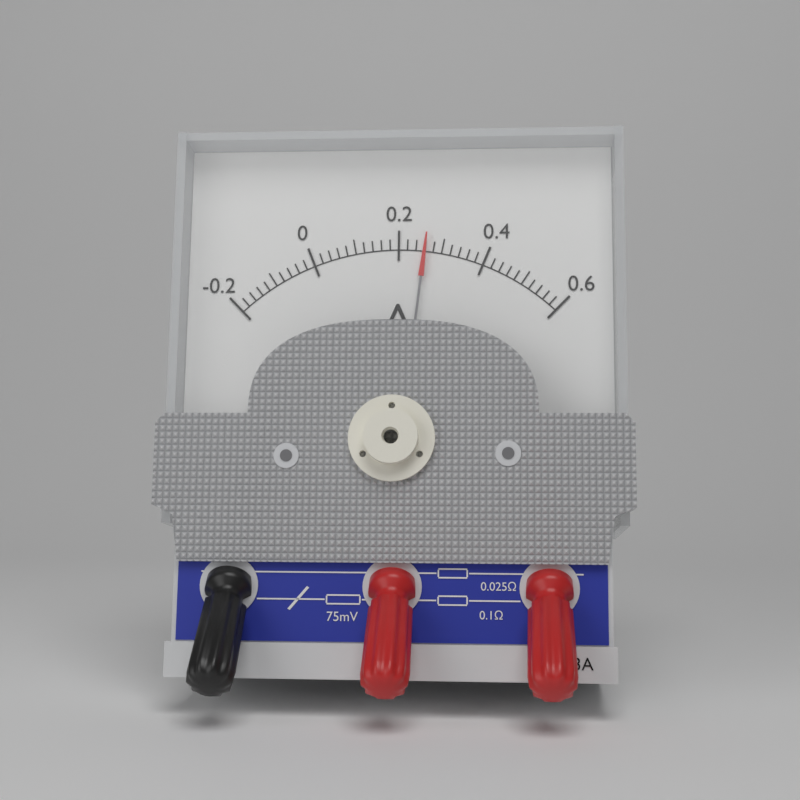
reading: 0.26 A
